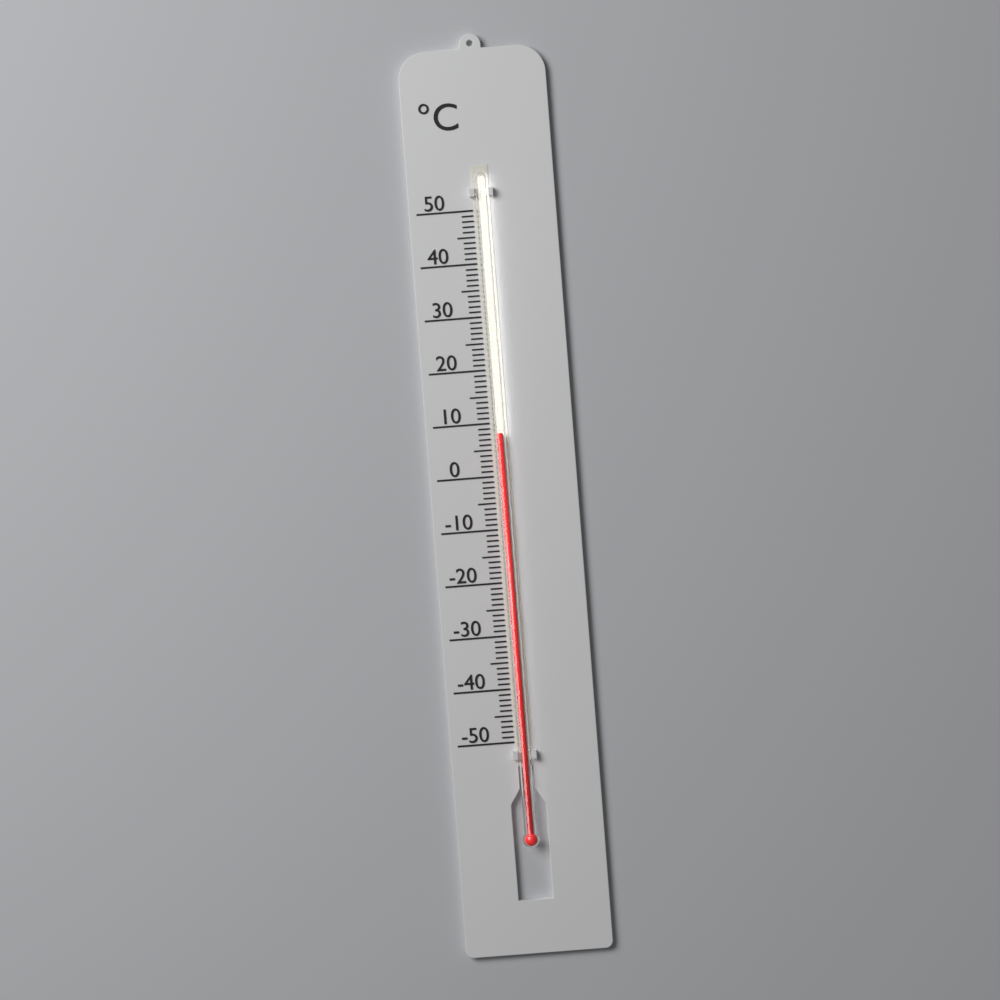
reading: 8 °C
